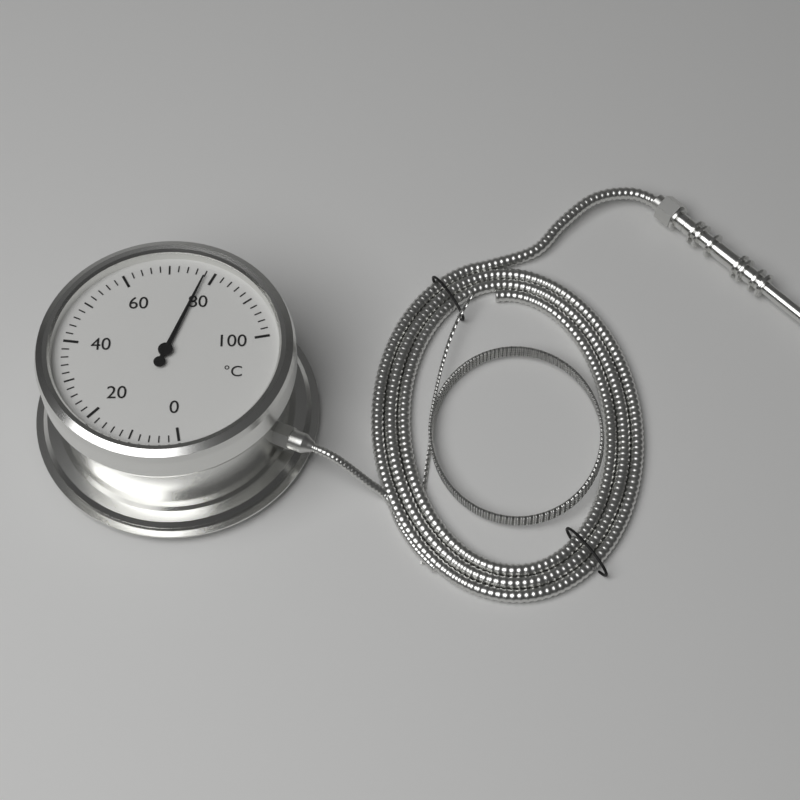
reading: 78 °C
